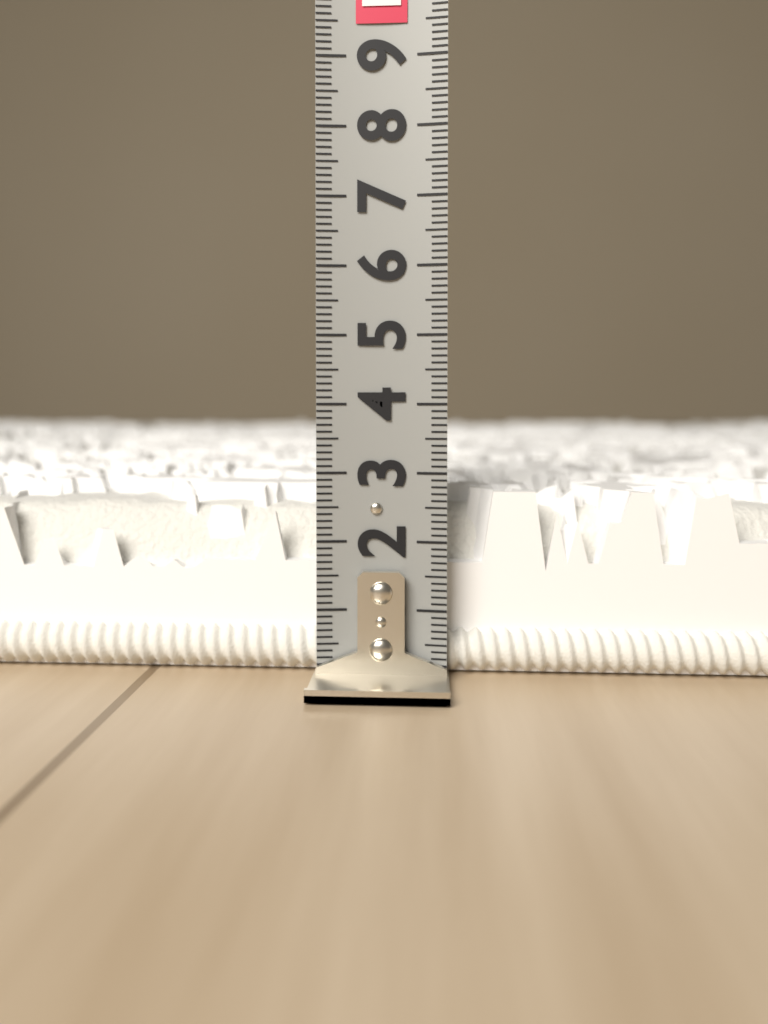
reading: 2.7 (no unit)
